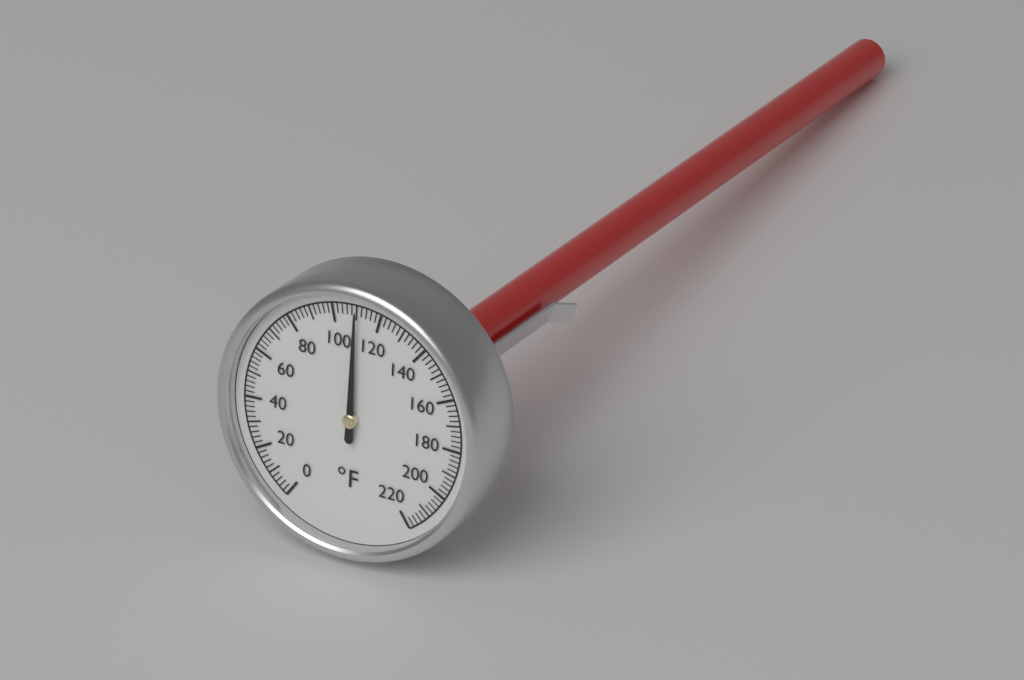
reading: 110 °F
